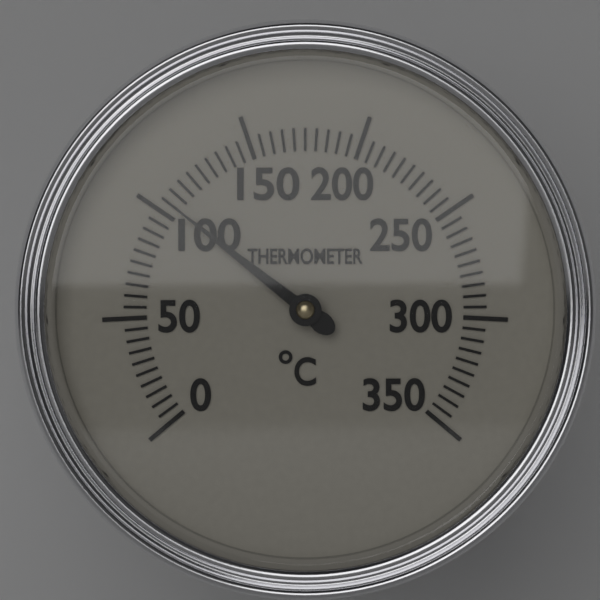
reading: 105 °C
